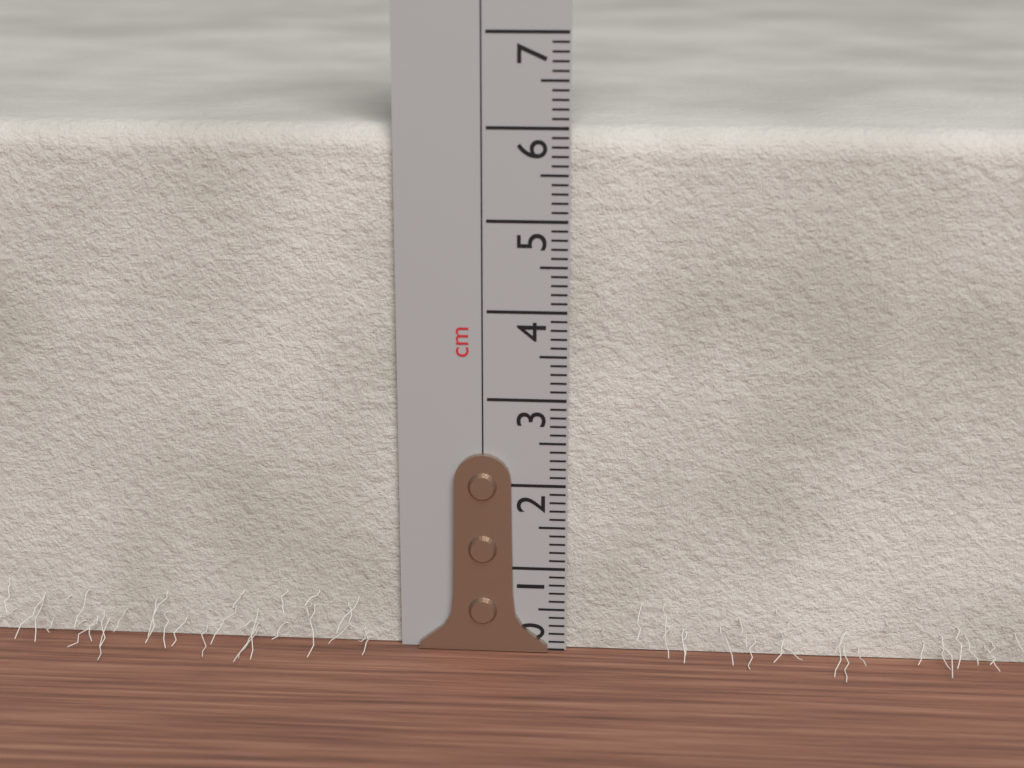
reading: 6.0 cm
